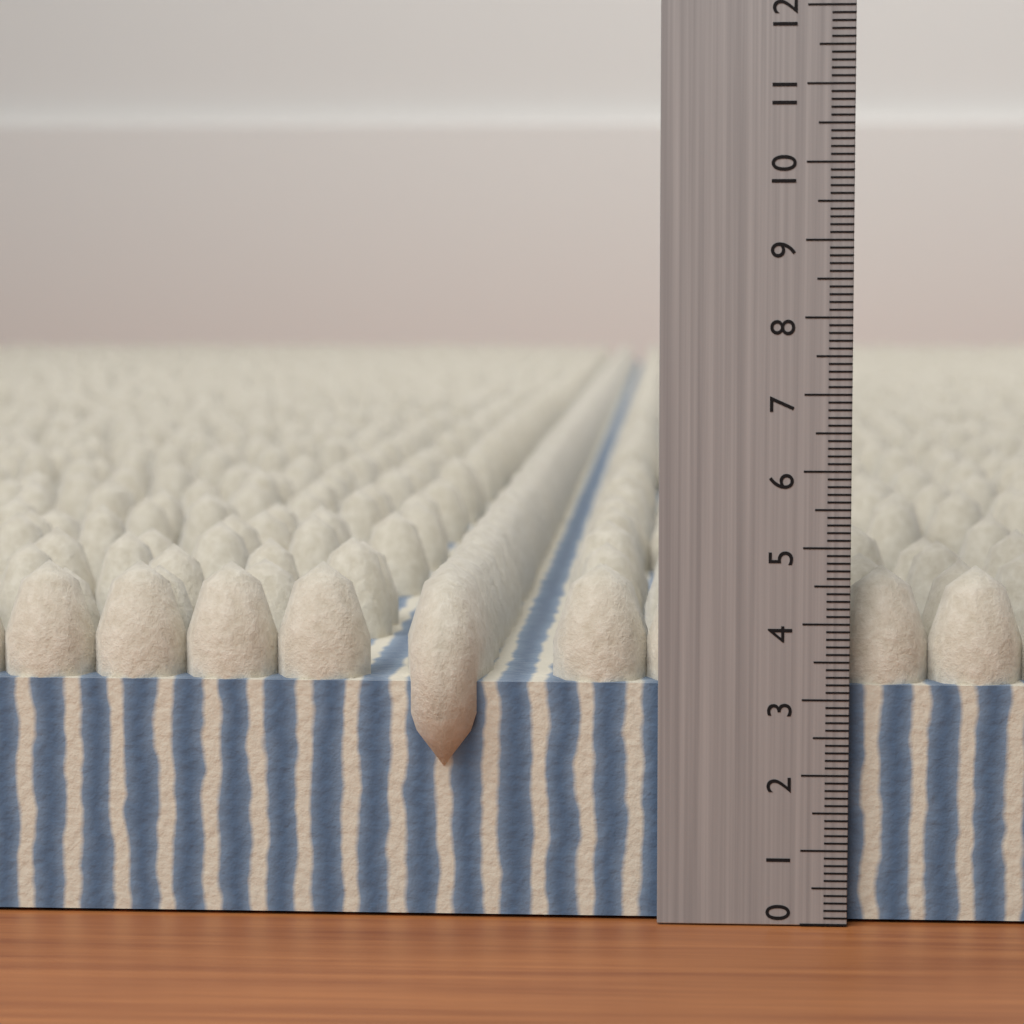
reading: 4.7 (no unit)
